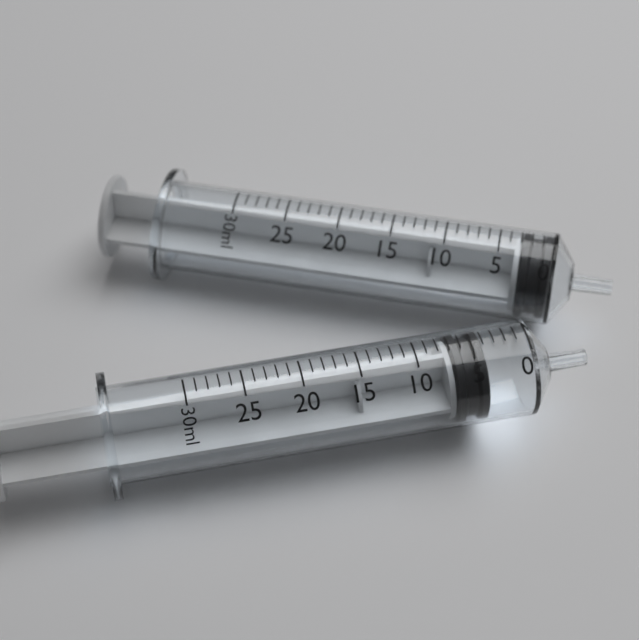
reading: 4 ml
